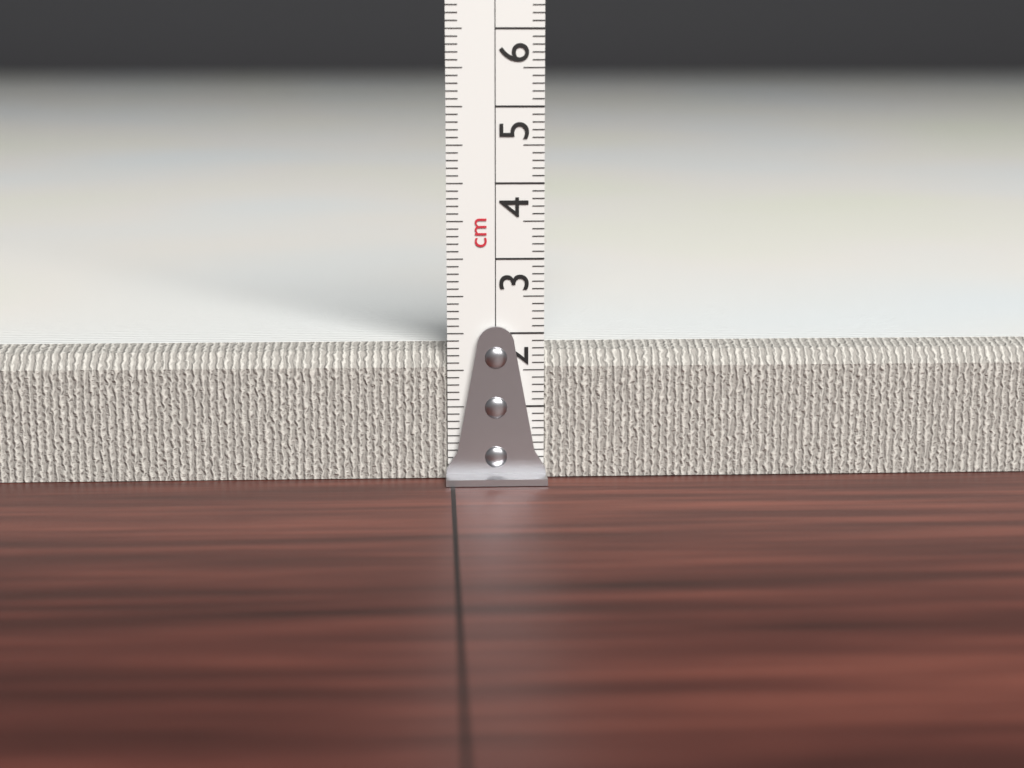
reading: 1.8 cm
